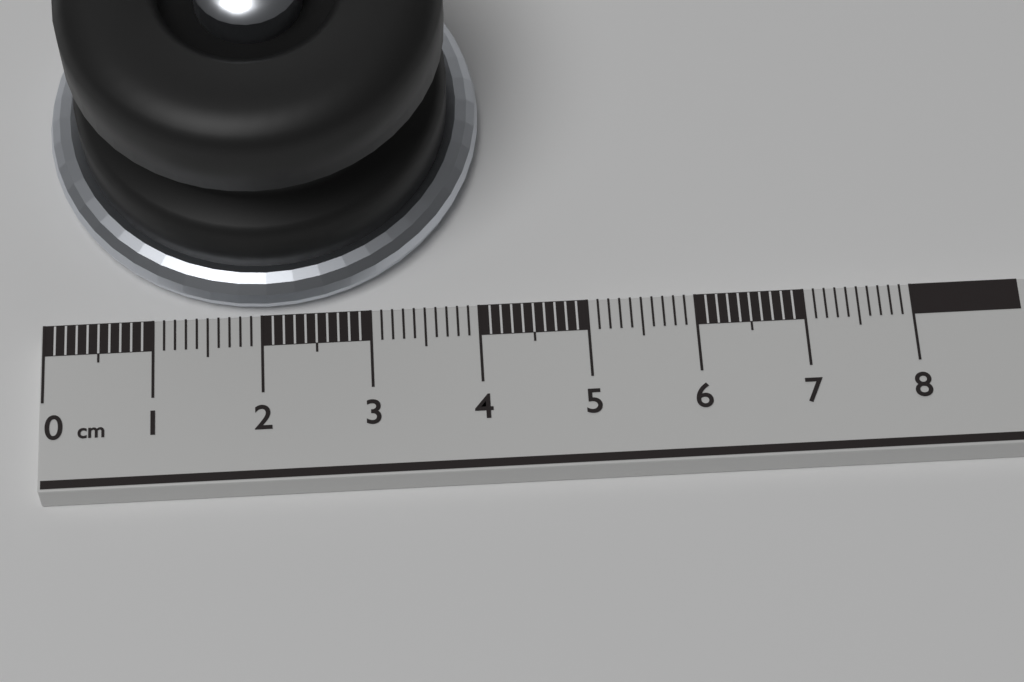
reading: 4.1 cm
